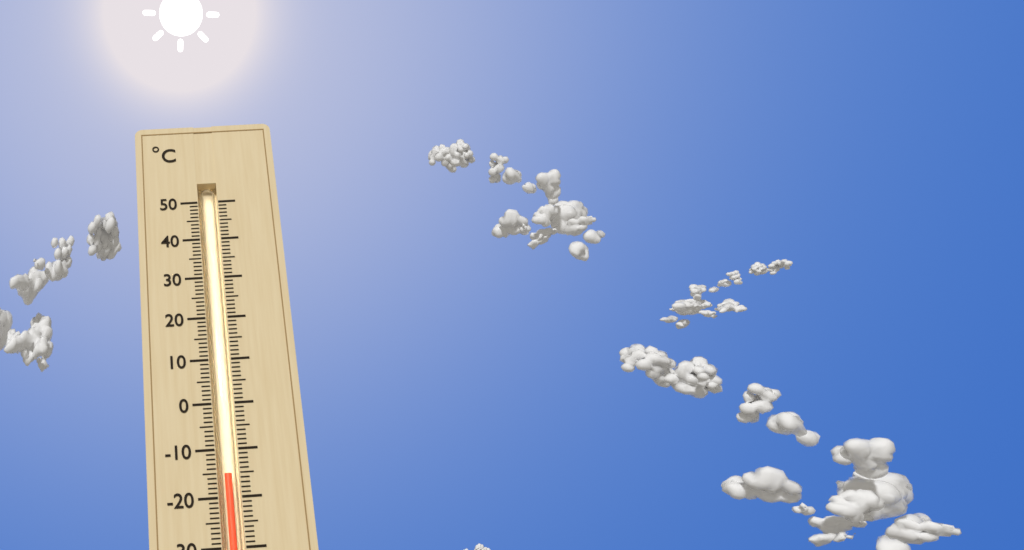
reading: -15 °C
